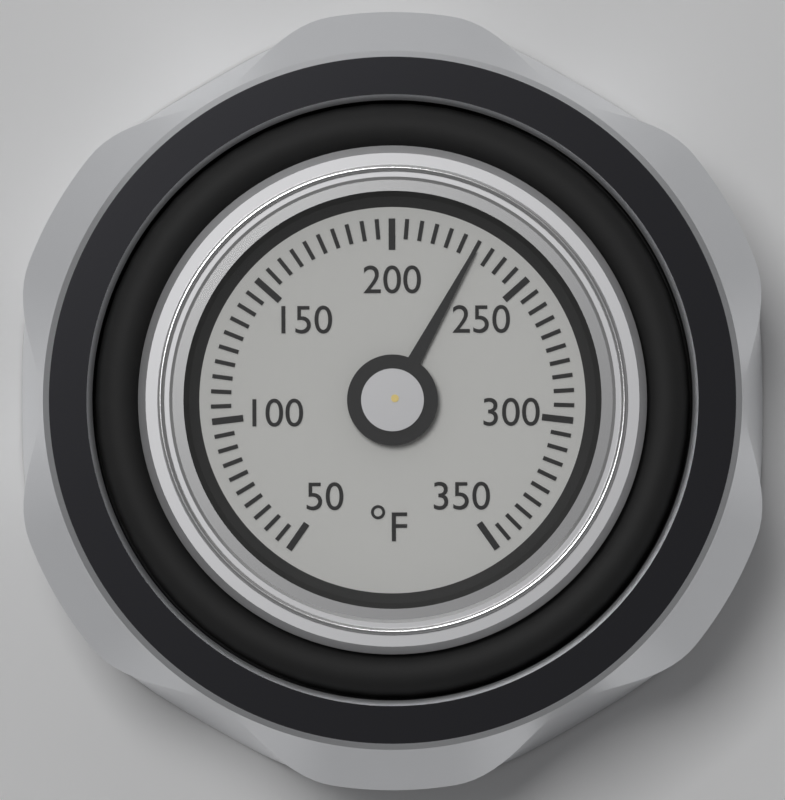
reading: 230 °F
